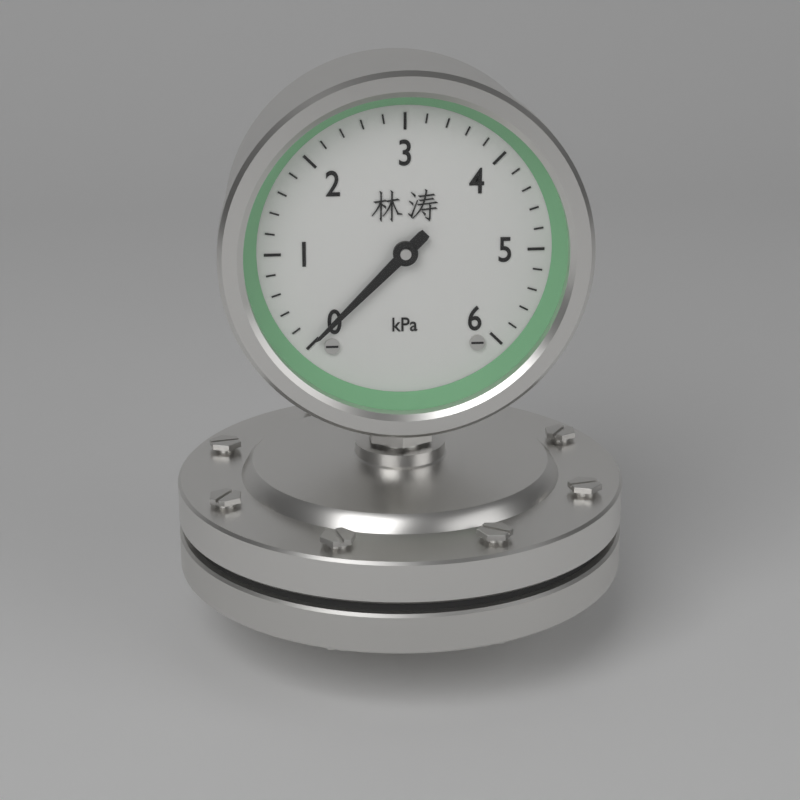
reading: 0.0 kPa
